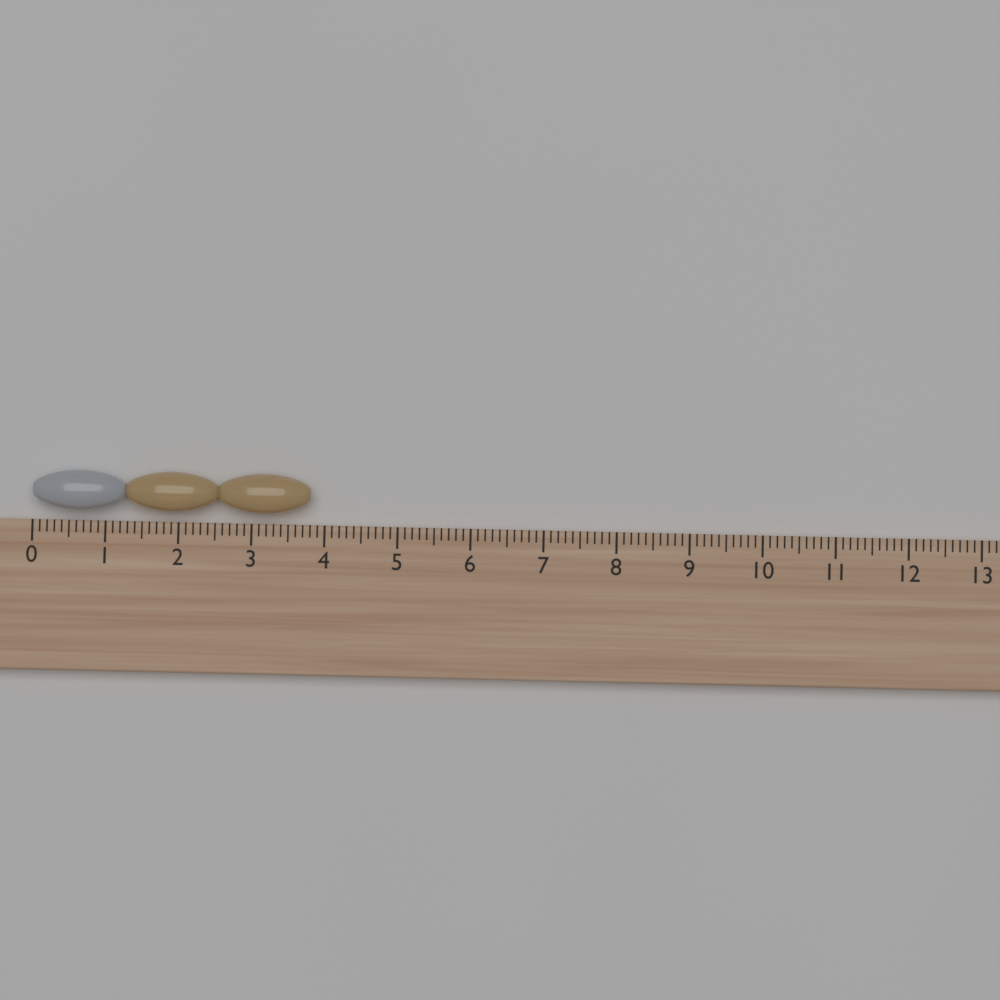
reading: 3.8 (no unit)
